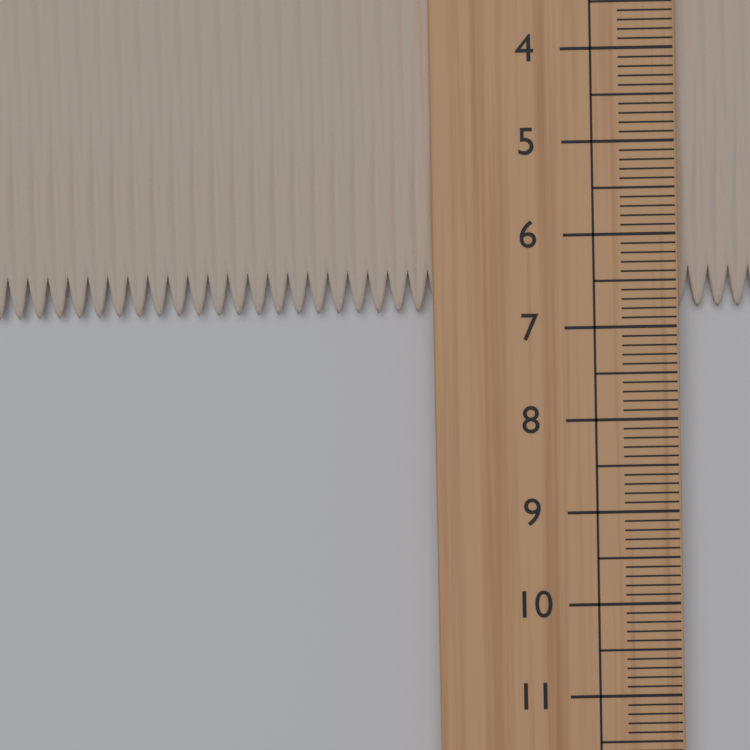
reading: 6.8 cm
